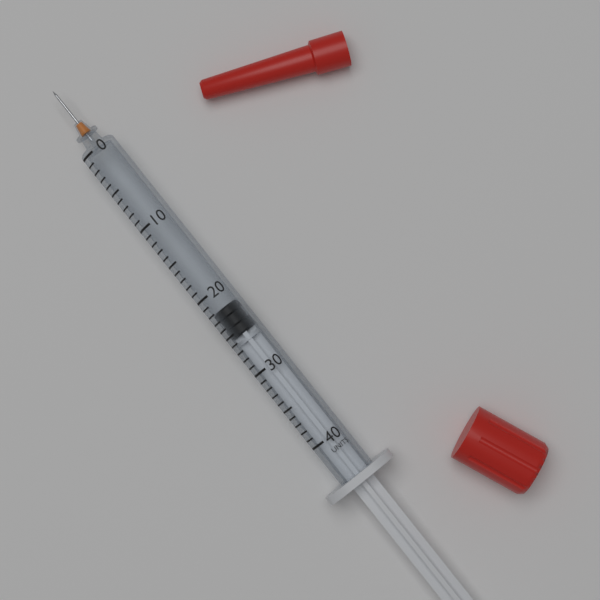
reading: 22 units
